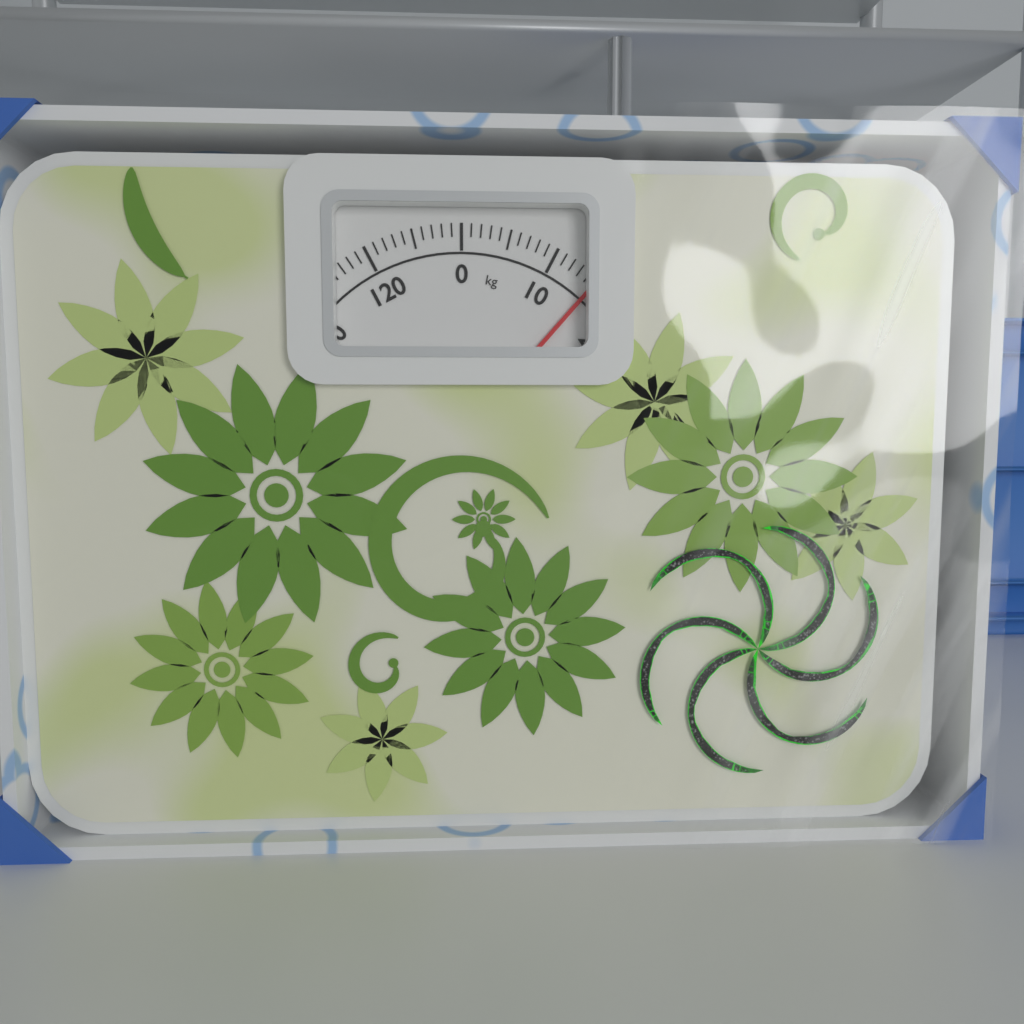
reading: 15 kg
